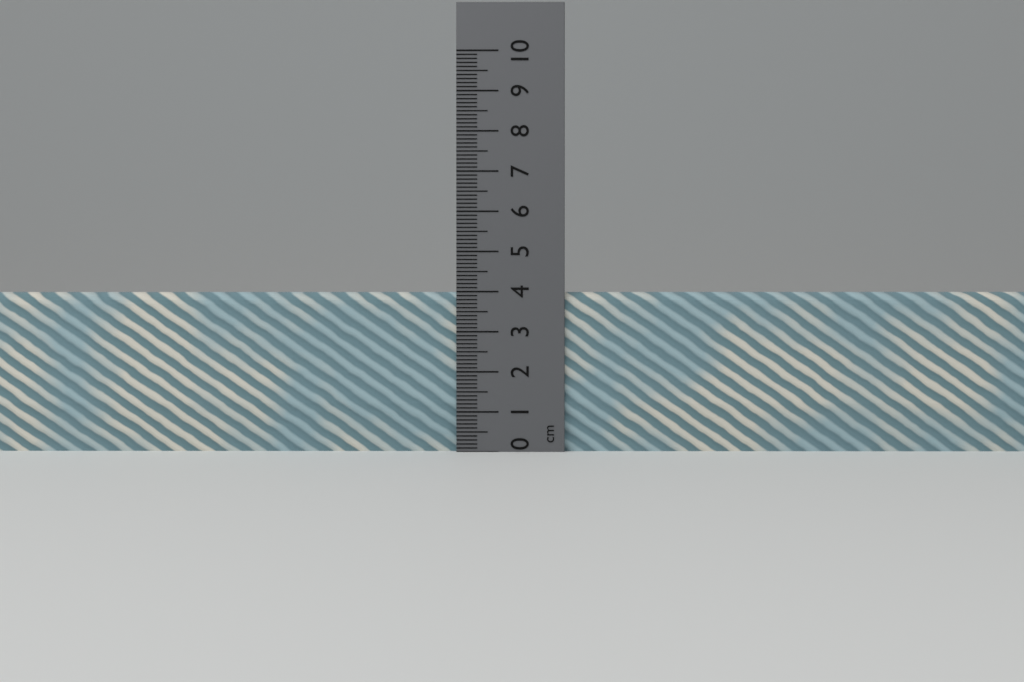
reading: 4.0 cm
